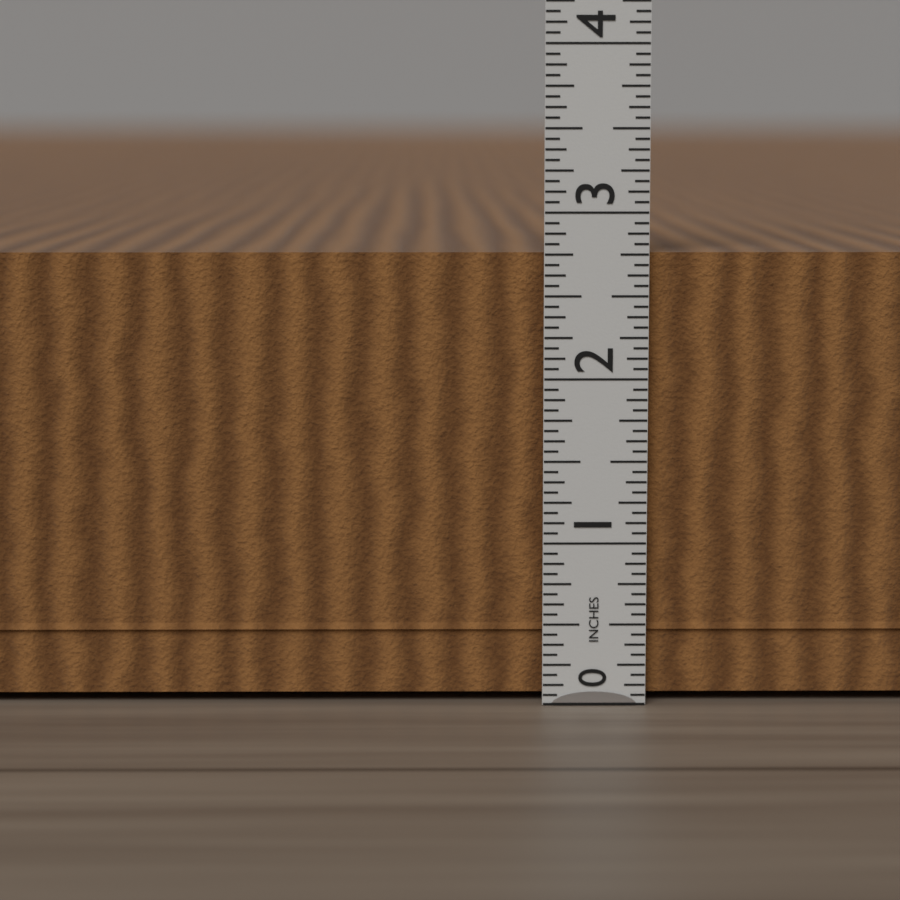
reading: 2.8125 in
